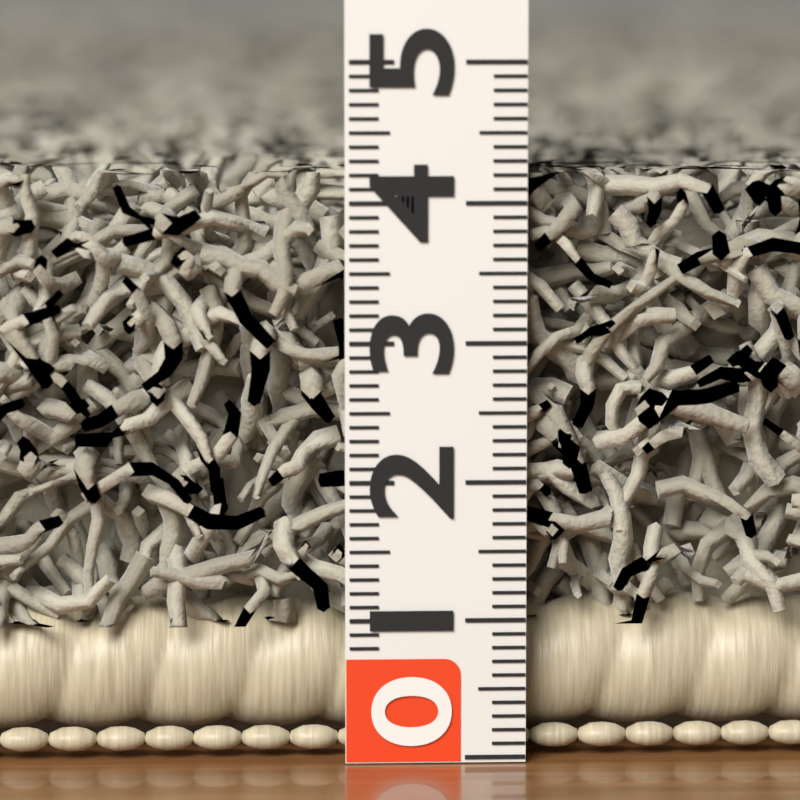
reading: 4.2 (no unit)
